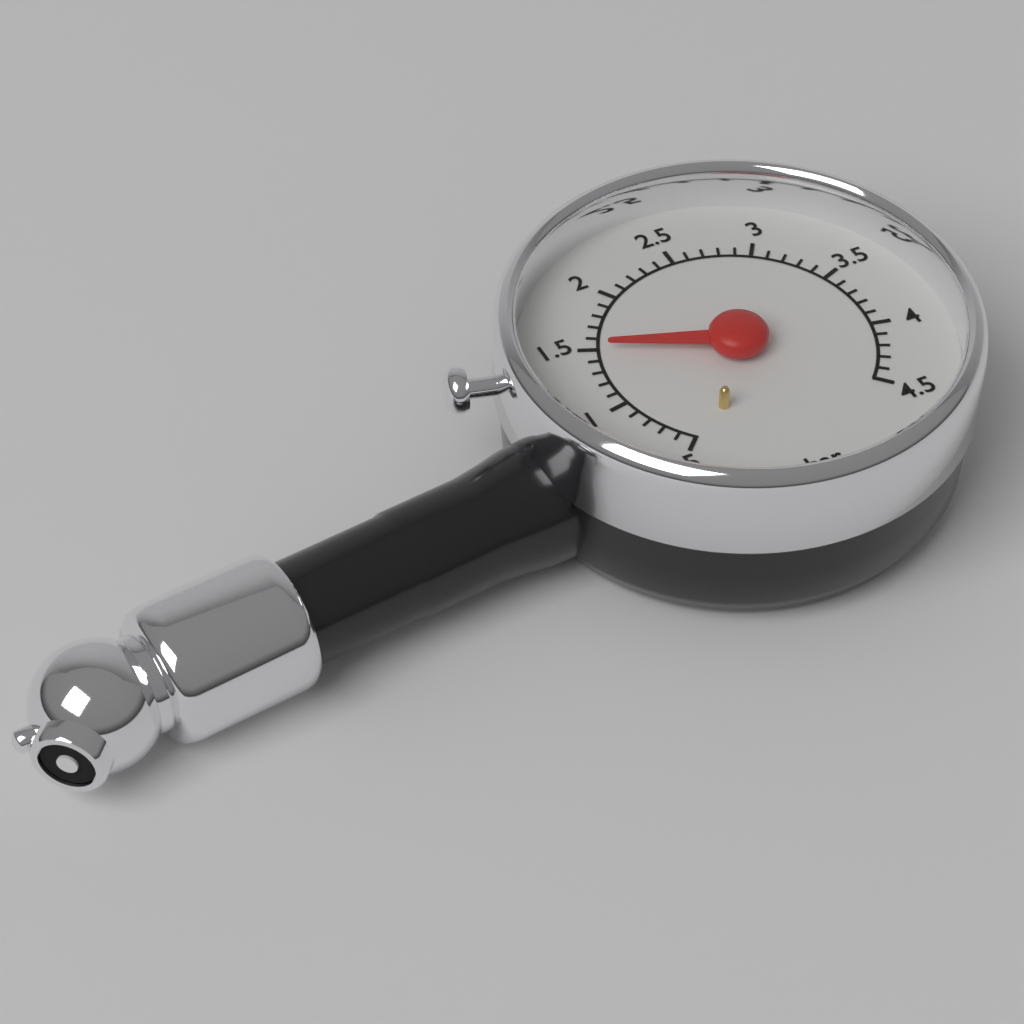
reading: 1.5 bar
